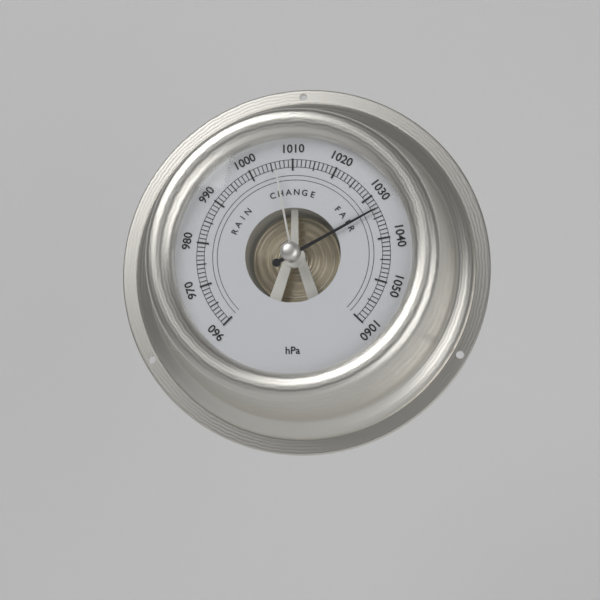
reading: 1033 hPa
